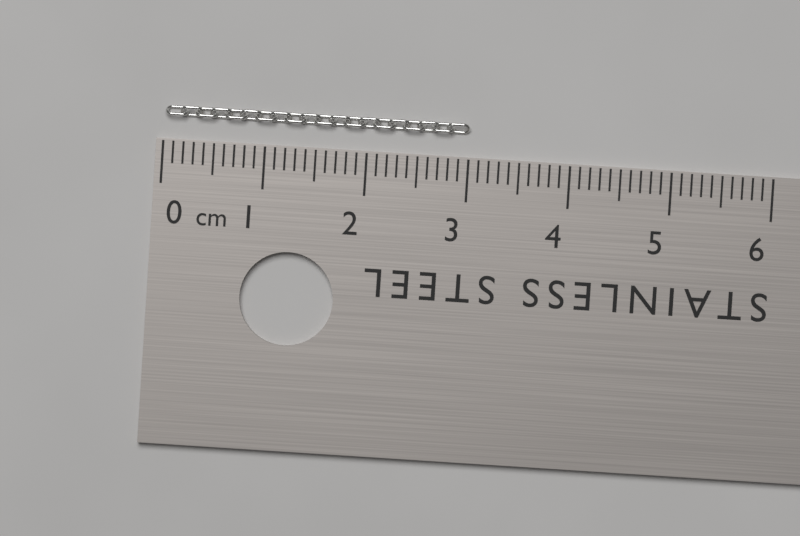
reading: 3.0 cm
